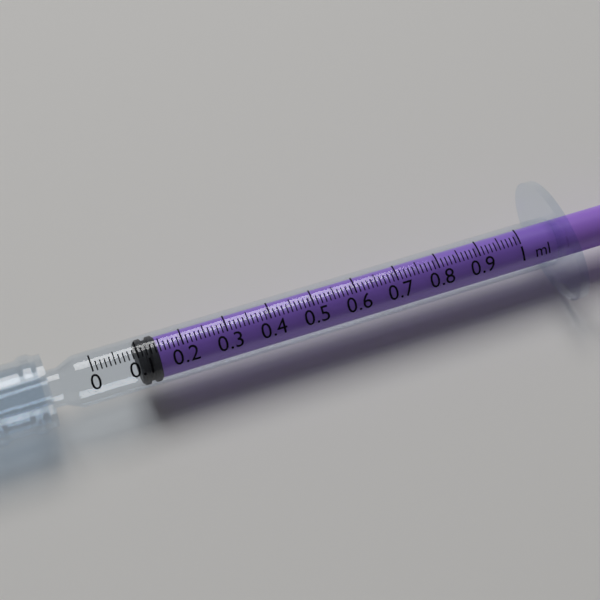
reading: 0.10 ml
